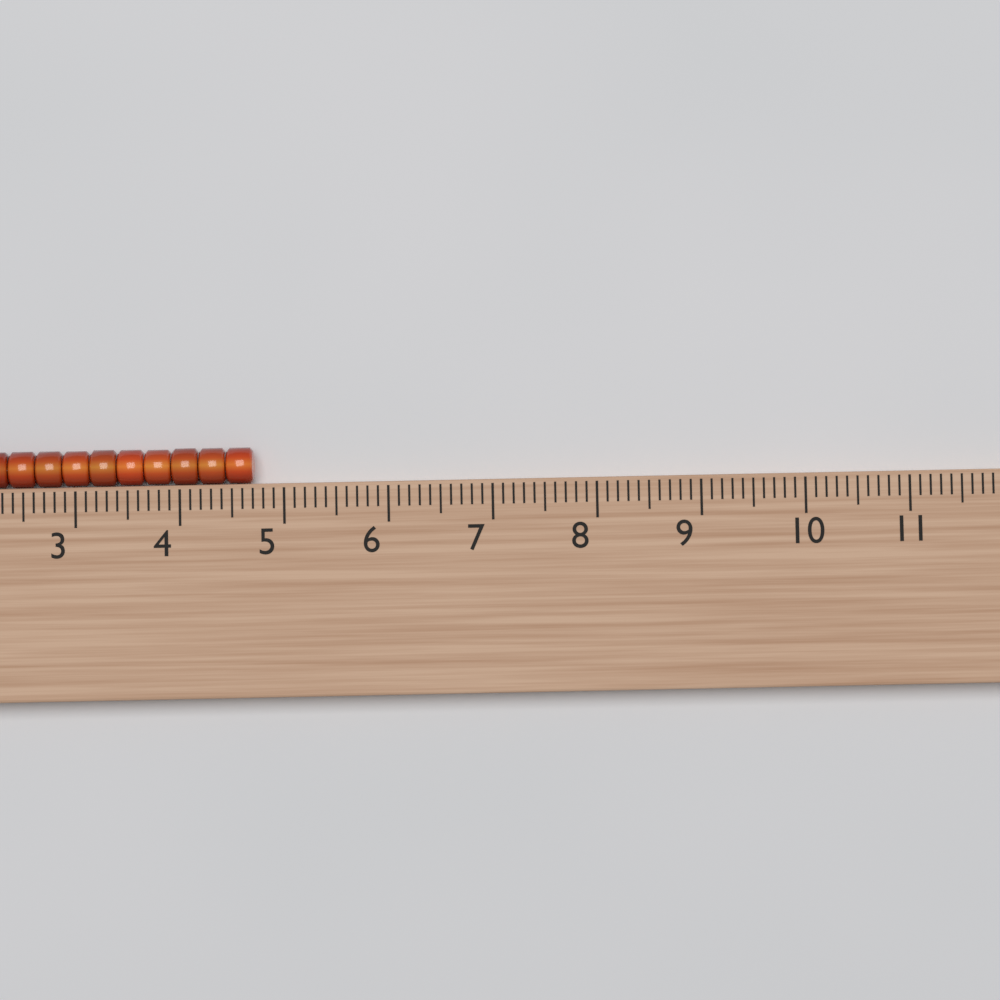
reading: 4.7 (no unit)
